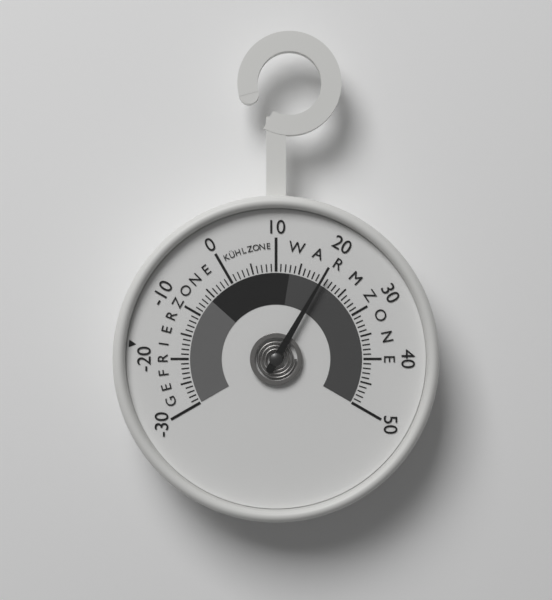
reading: 20 (no unit)
